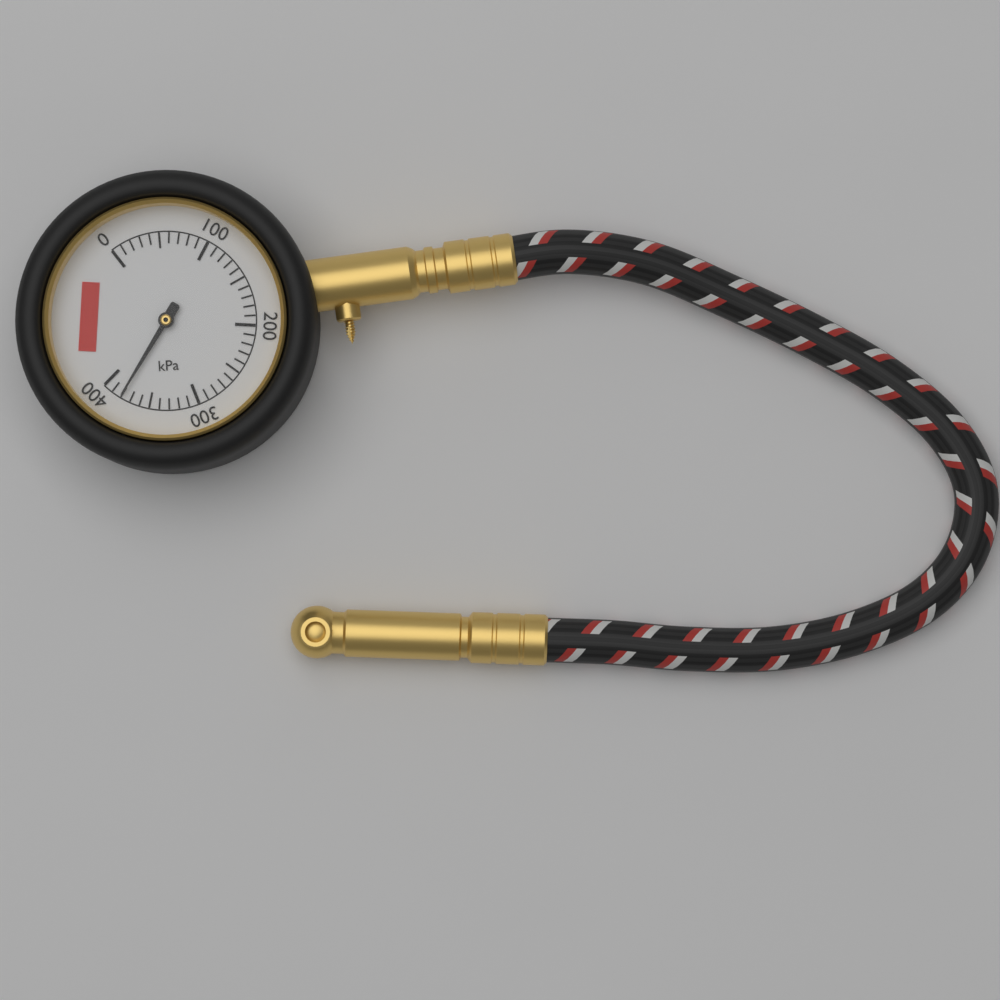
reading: 380 kPa
